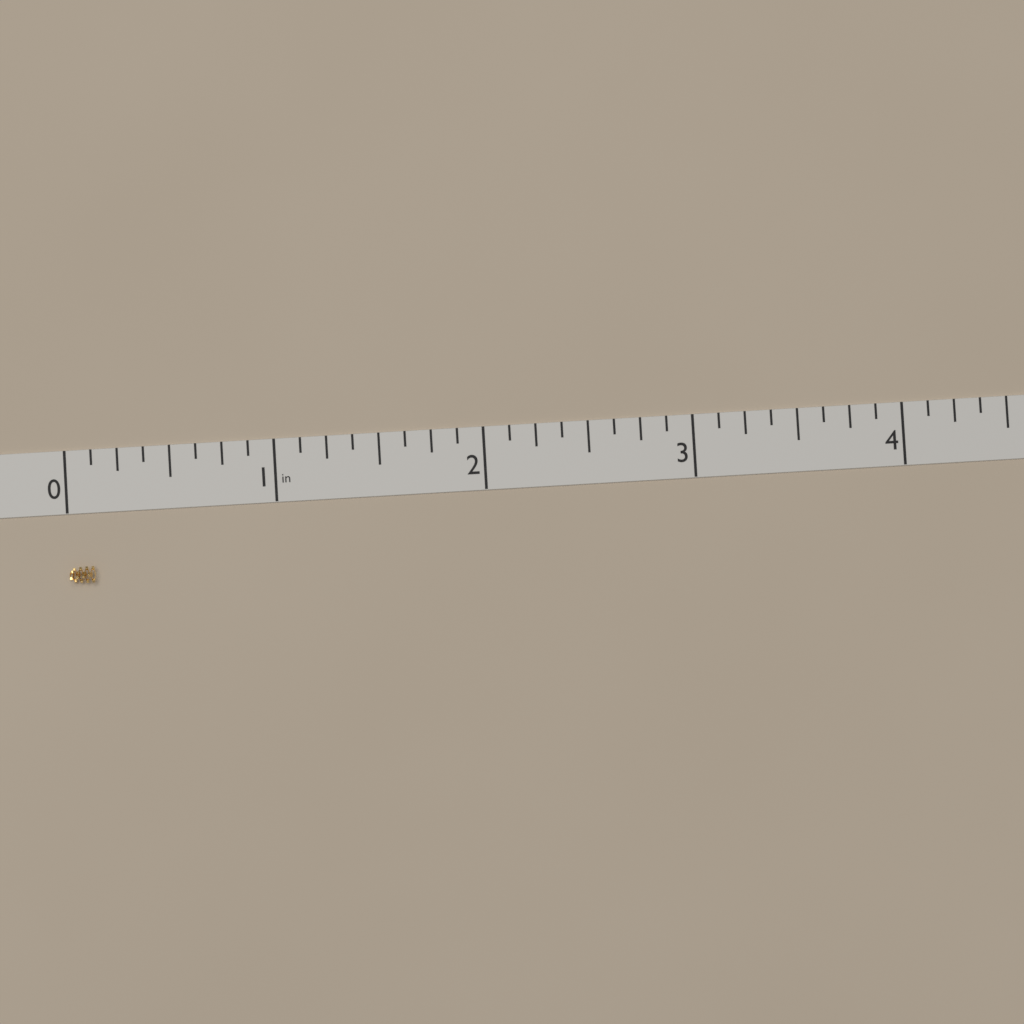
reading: 0.125 in
